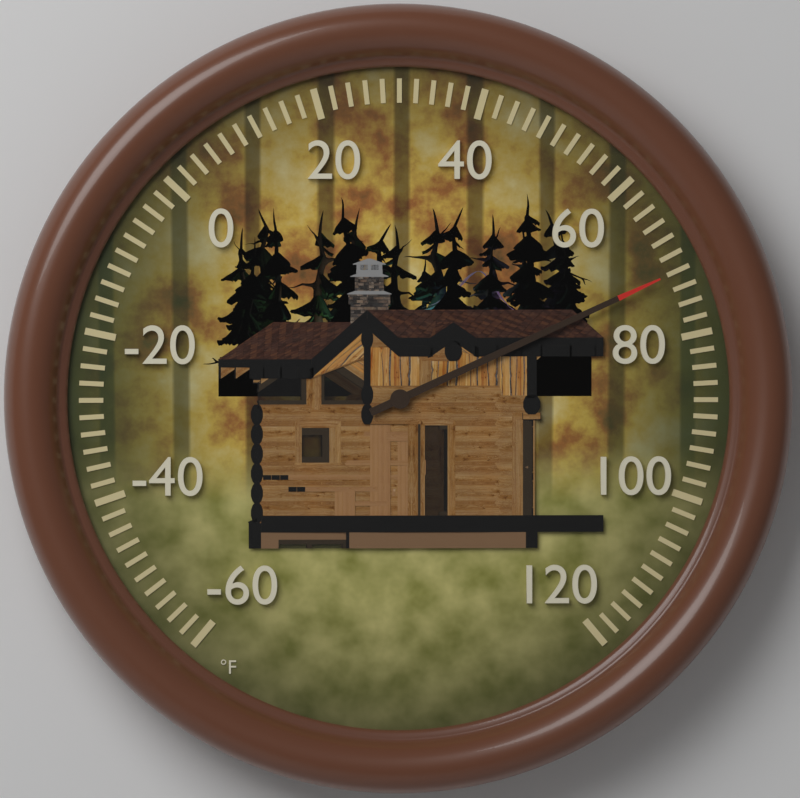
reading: 72 °F
